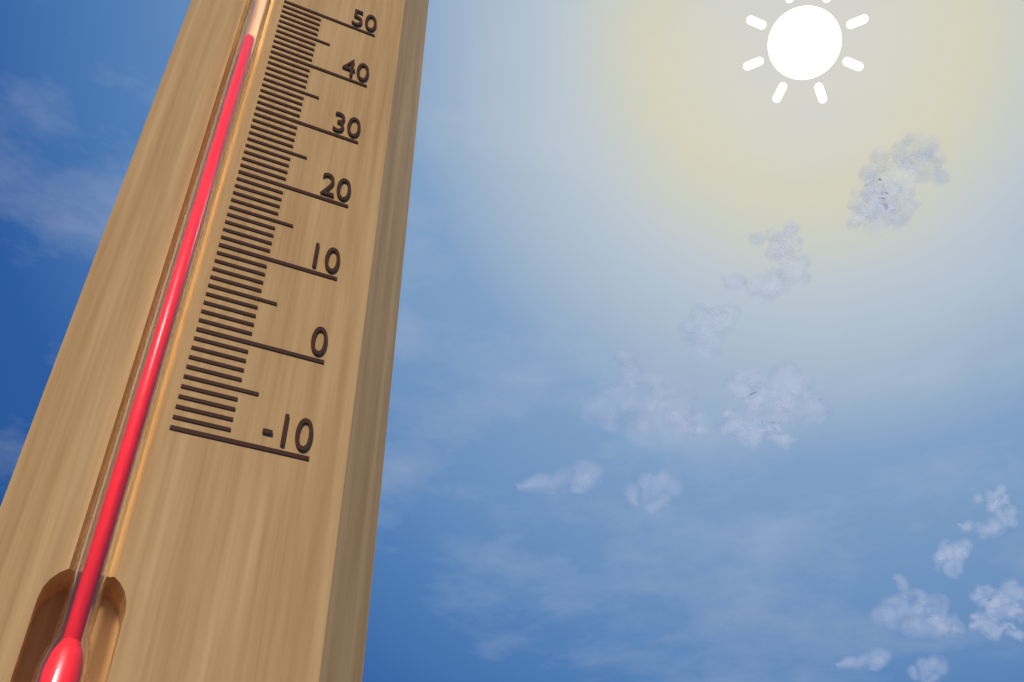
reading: 40 (no unit)
